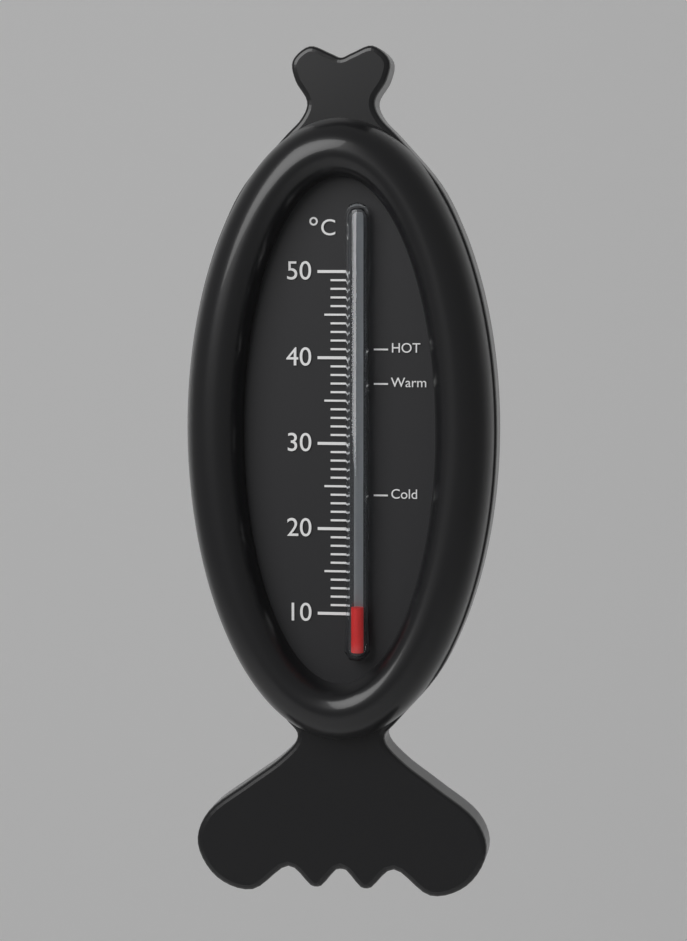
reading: 11 °C
